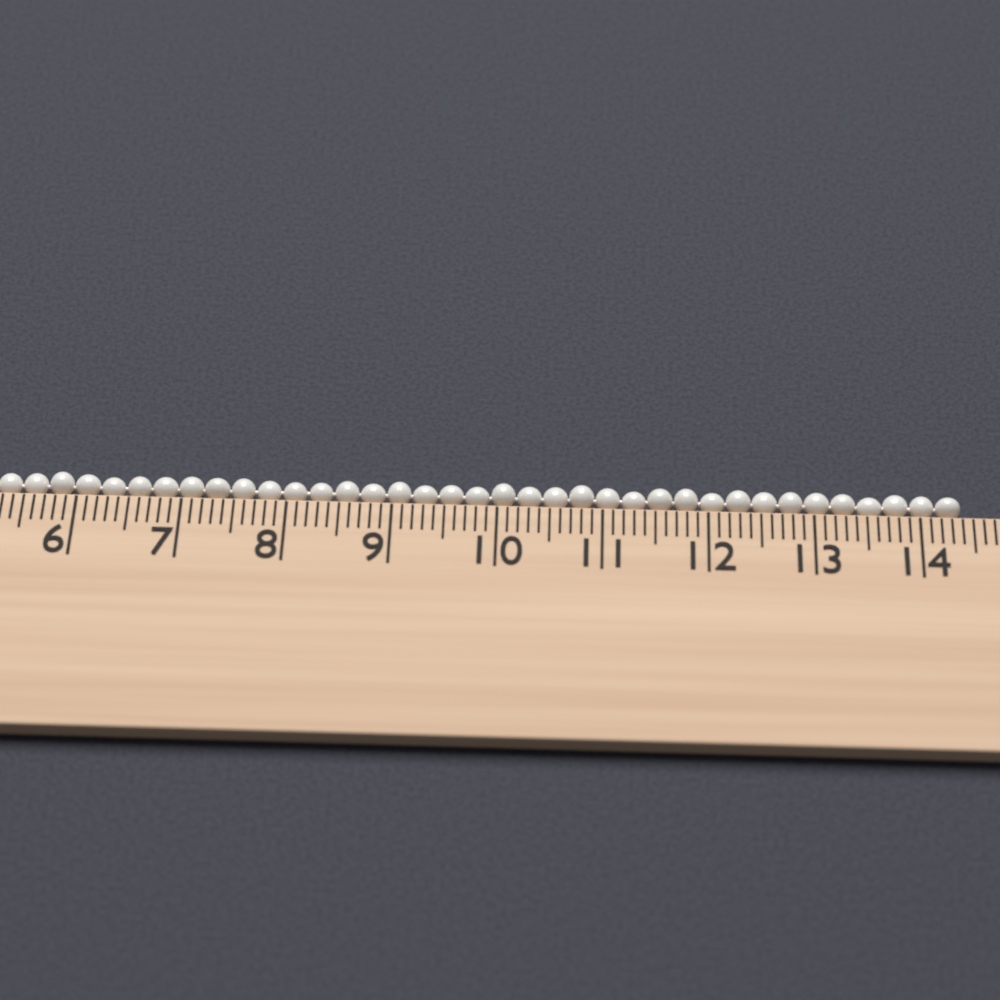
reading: 14.4 cm
